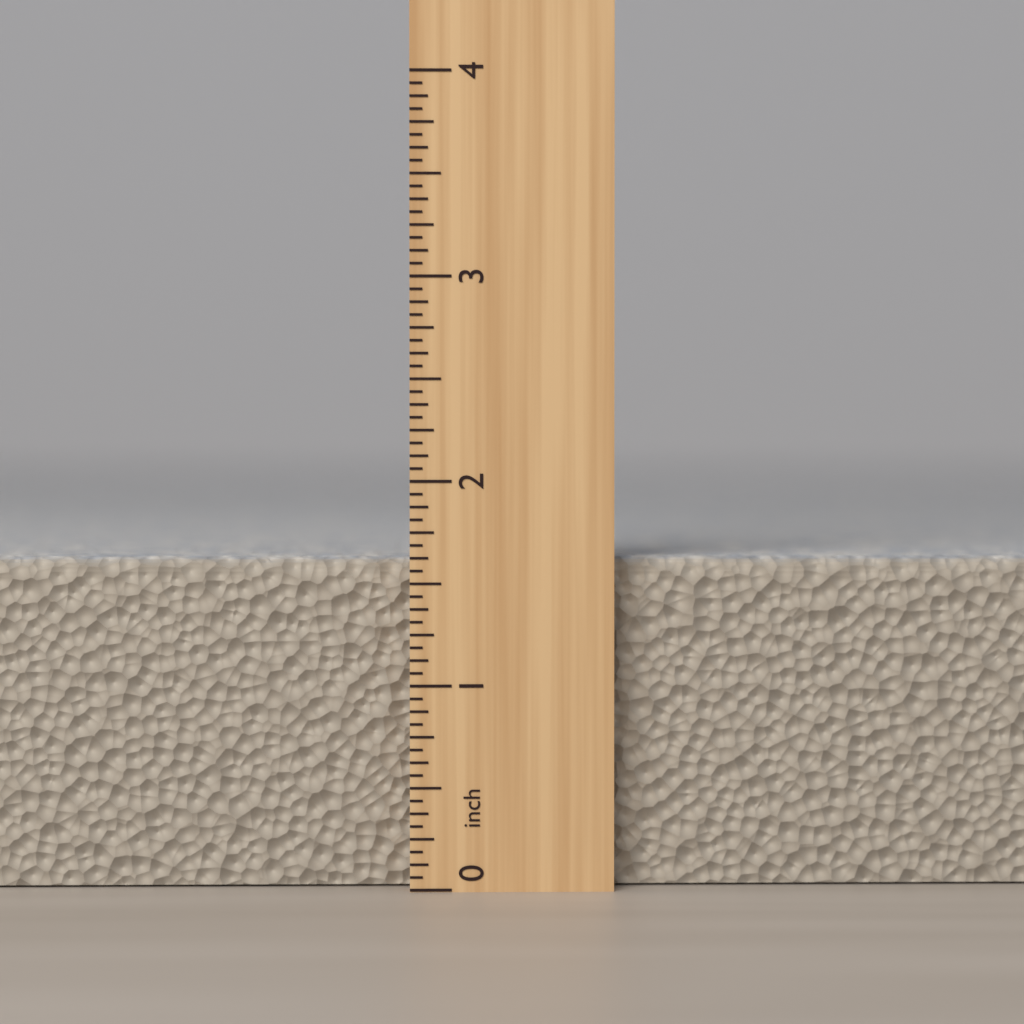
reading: 1.6250 inch
